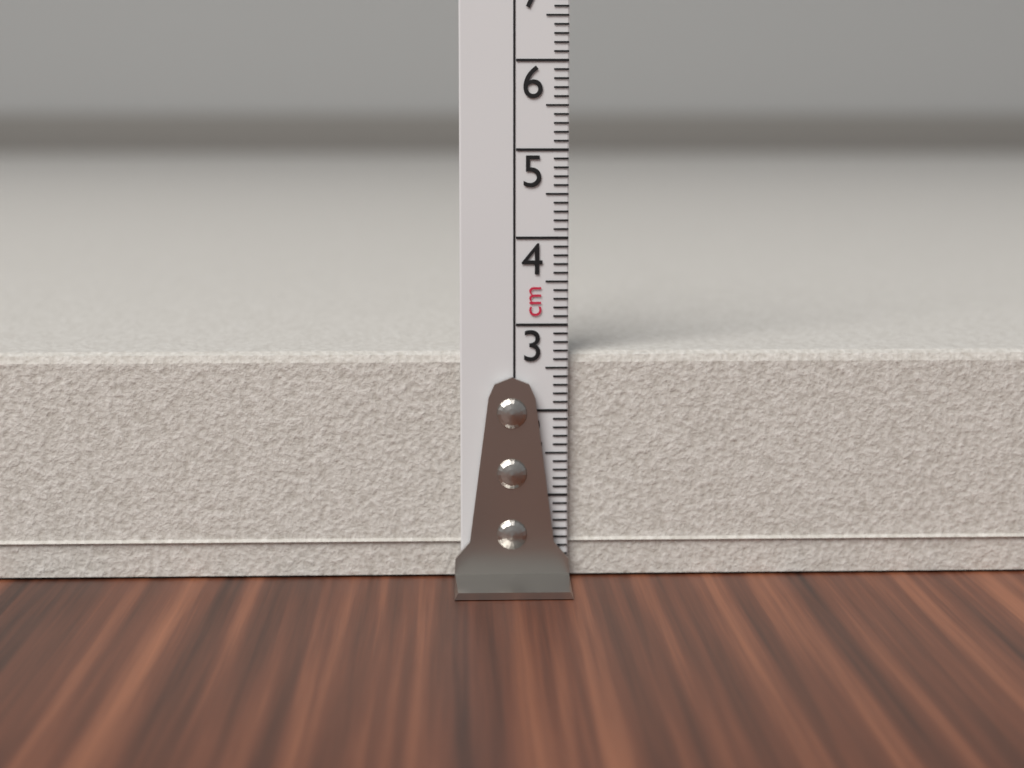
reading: 2.7 cm
